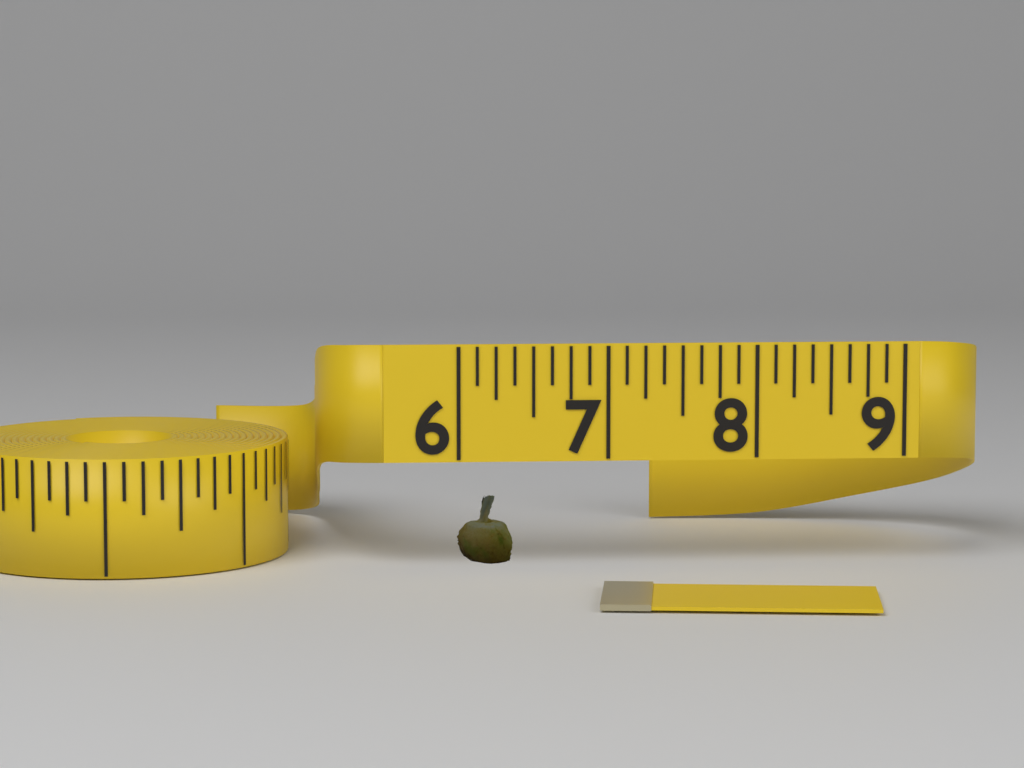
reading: 6.375 (no unit)
